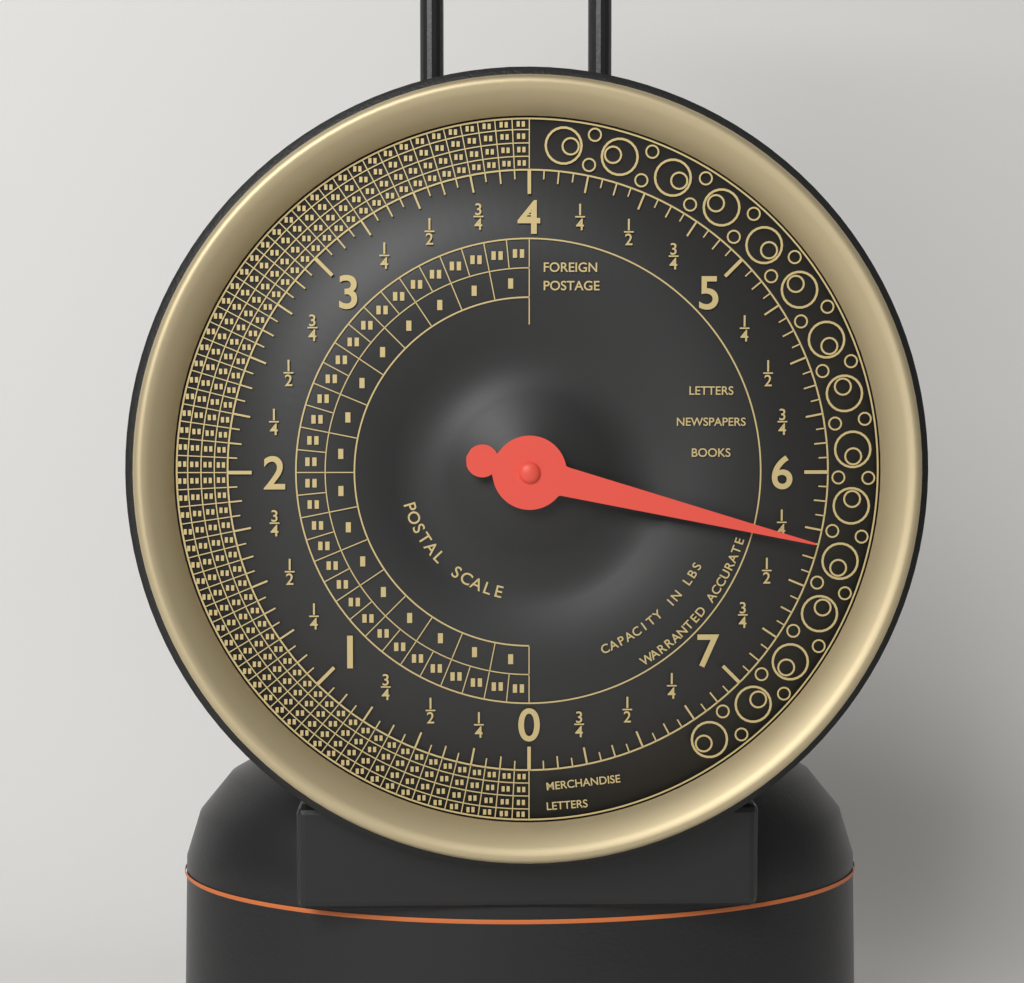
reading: 6.3125 lbs
